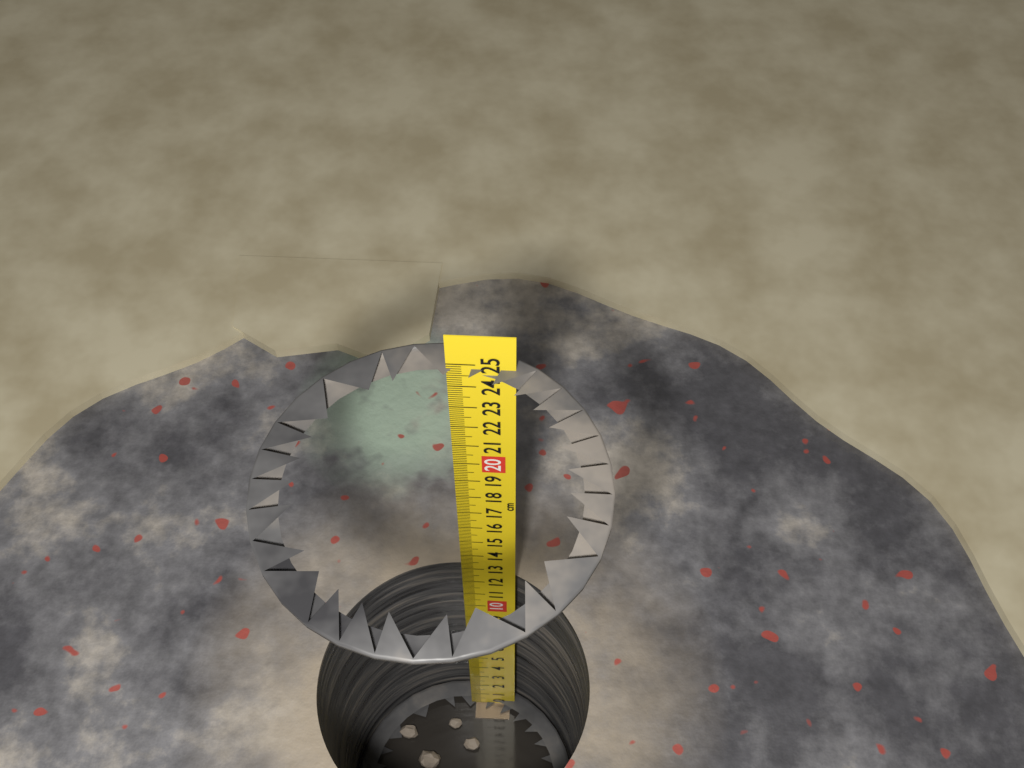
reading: 24.8 cm
